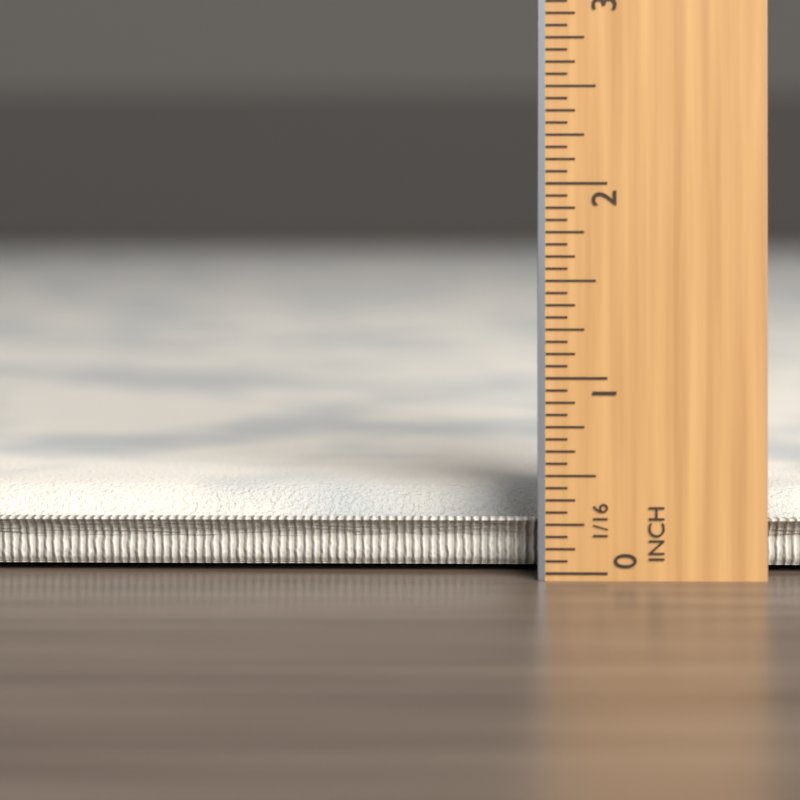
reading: 0.3750 in
